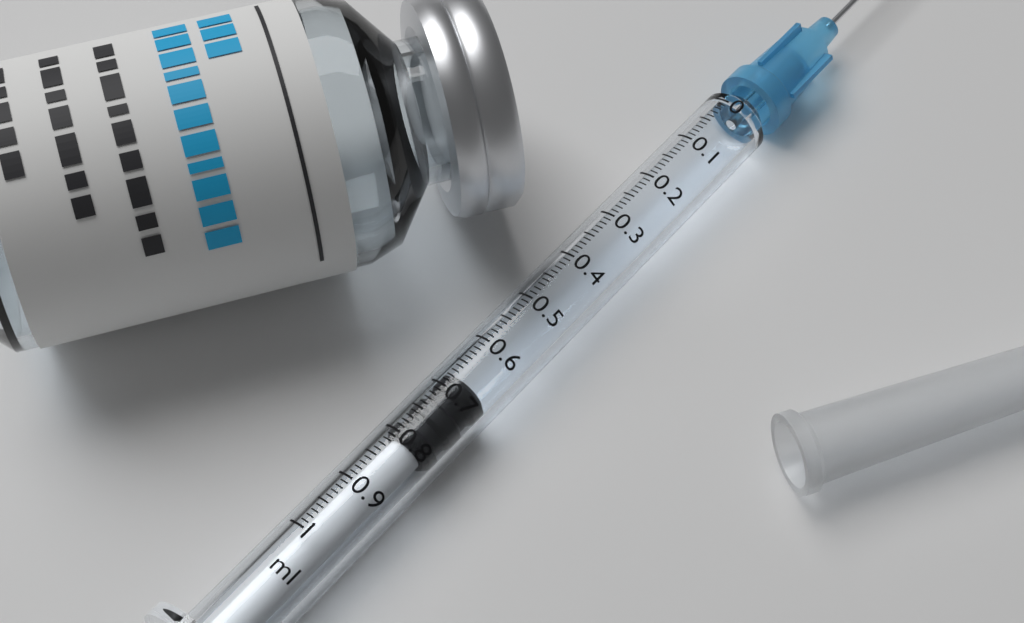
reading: 0.67 ml
